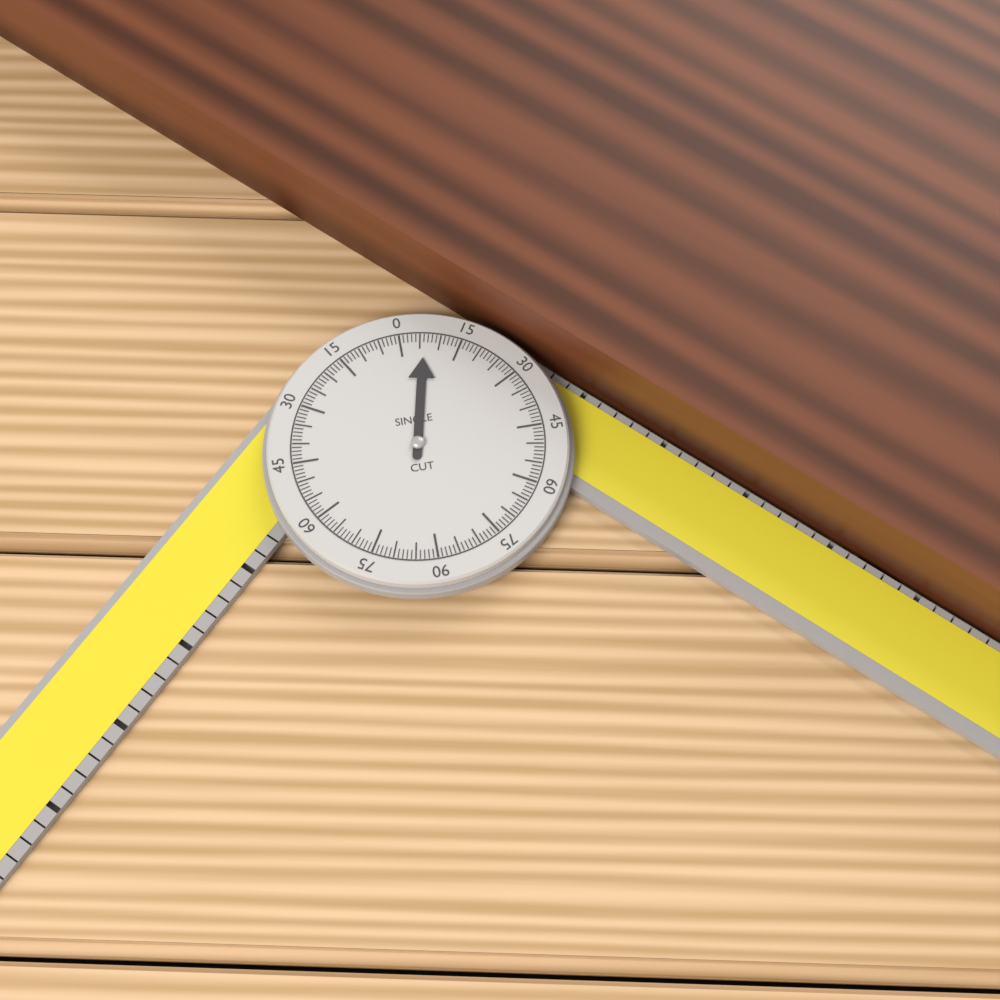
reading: 6 °
